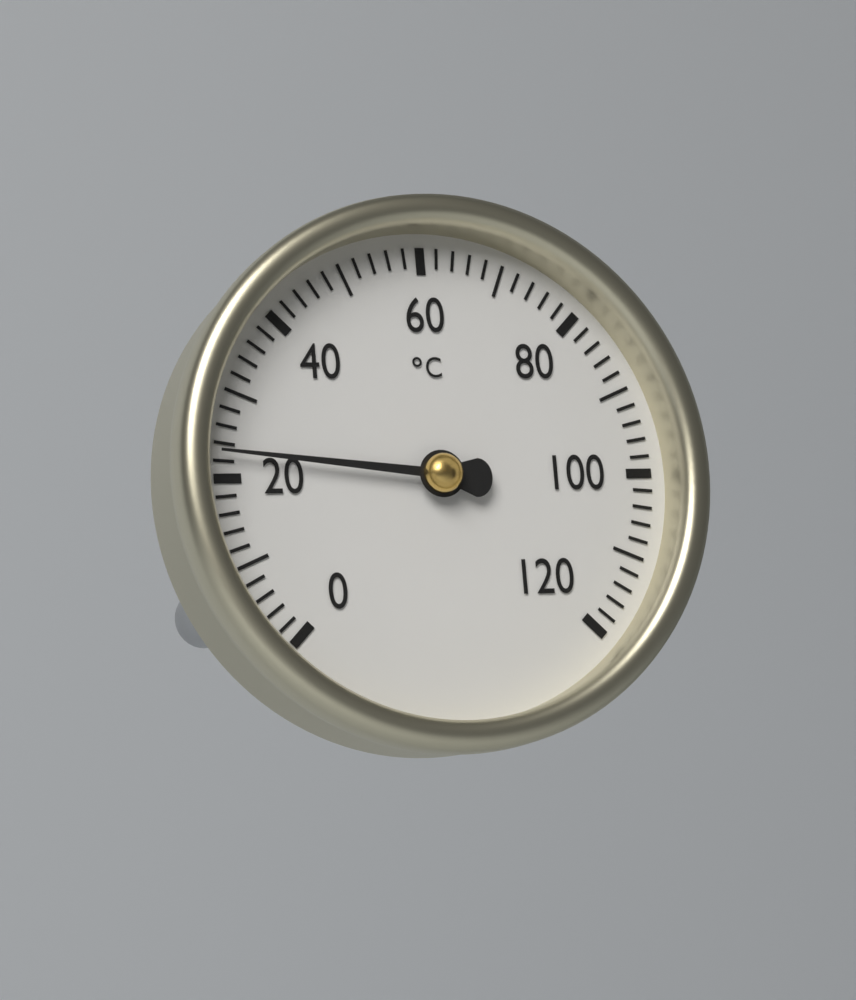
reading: 23 °C
